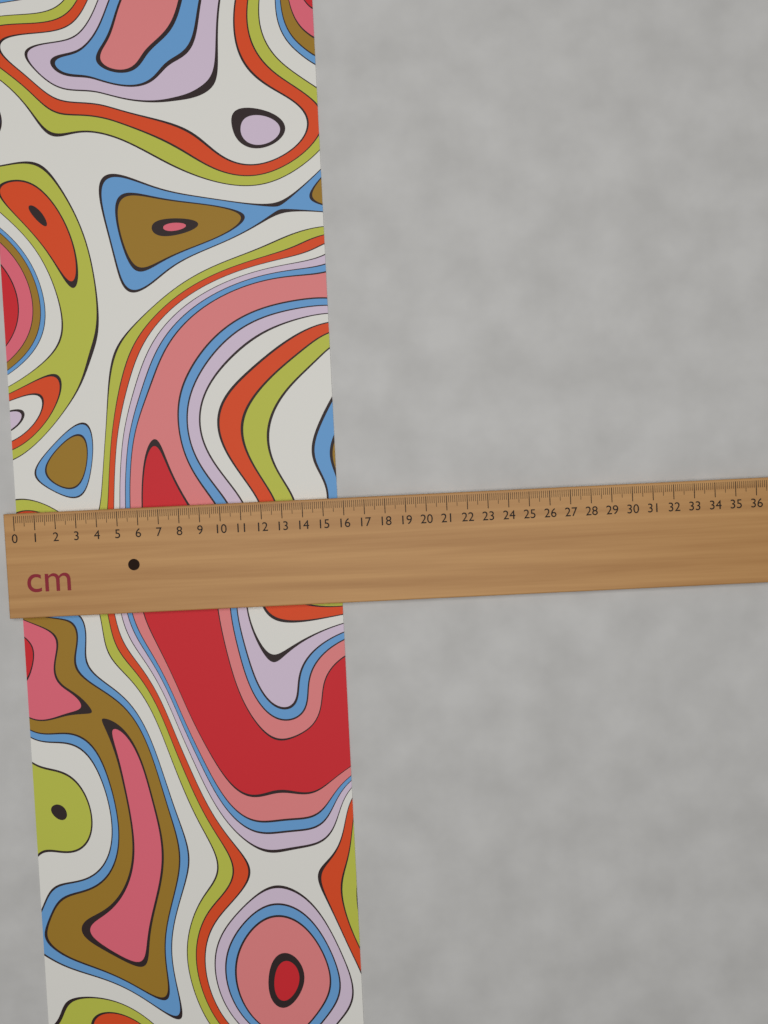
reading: 15.7 cm
